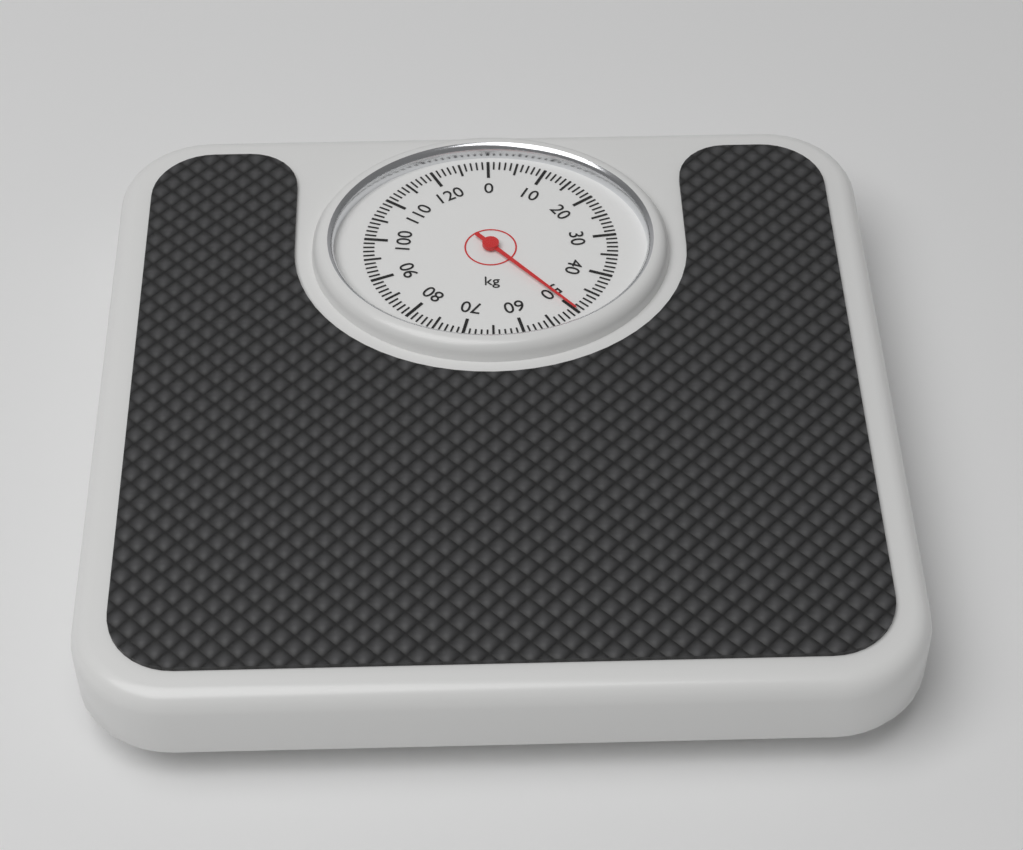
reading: 50 kg
